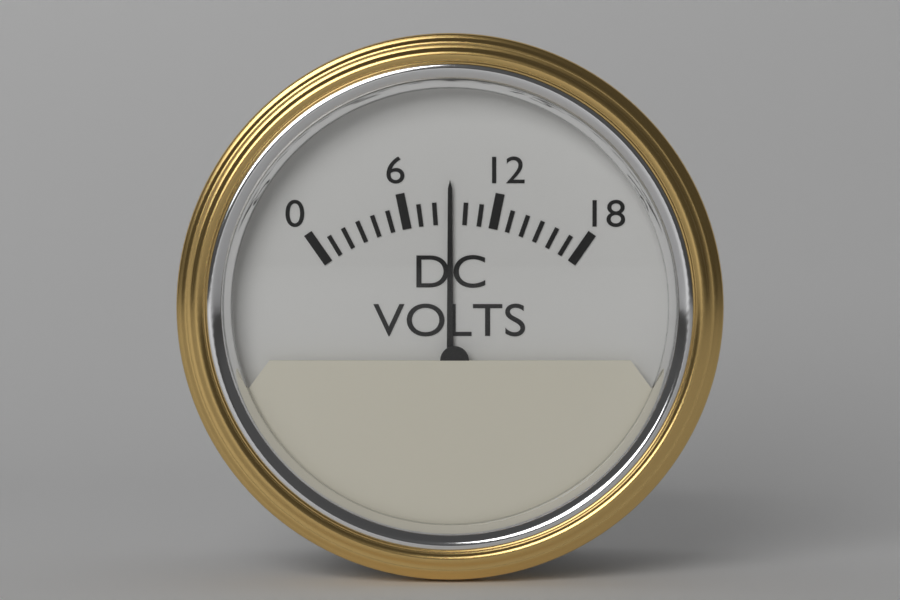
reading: 9 V
